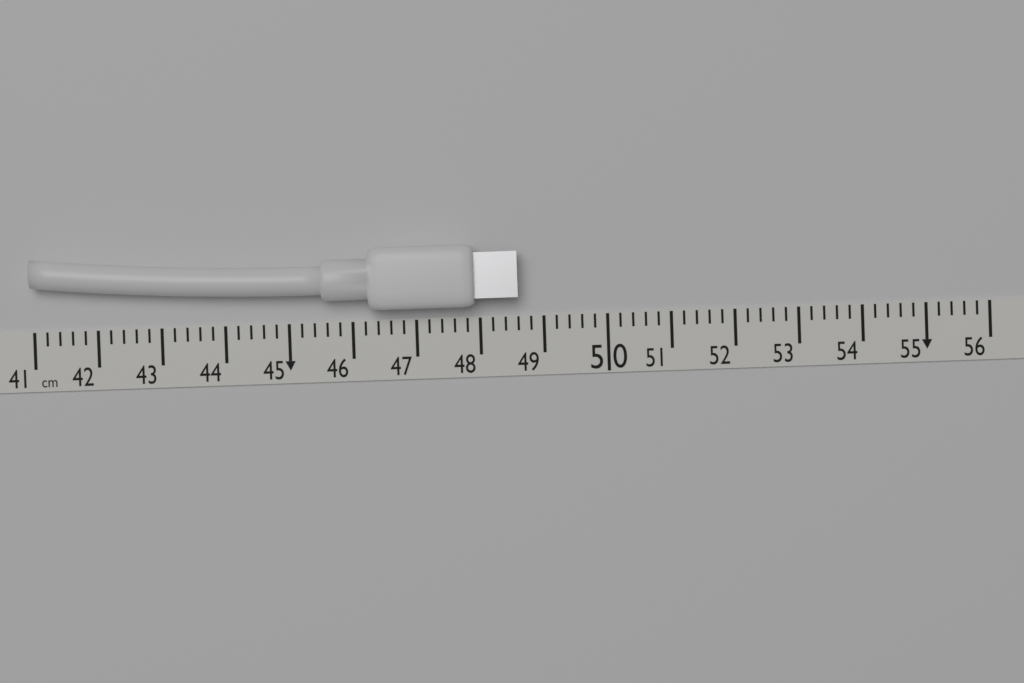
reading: 48.6 cm
